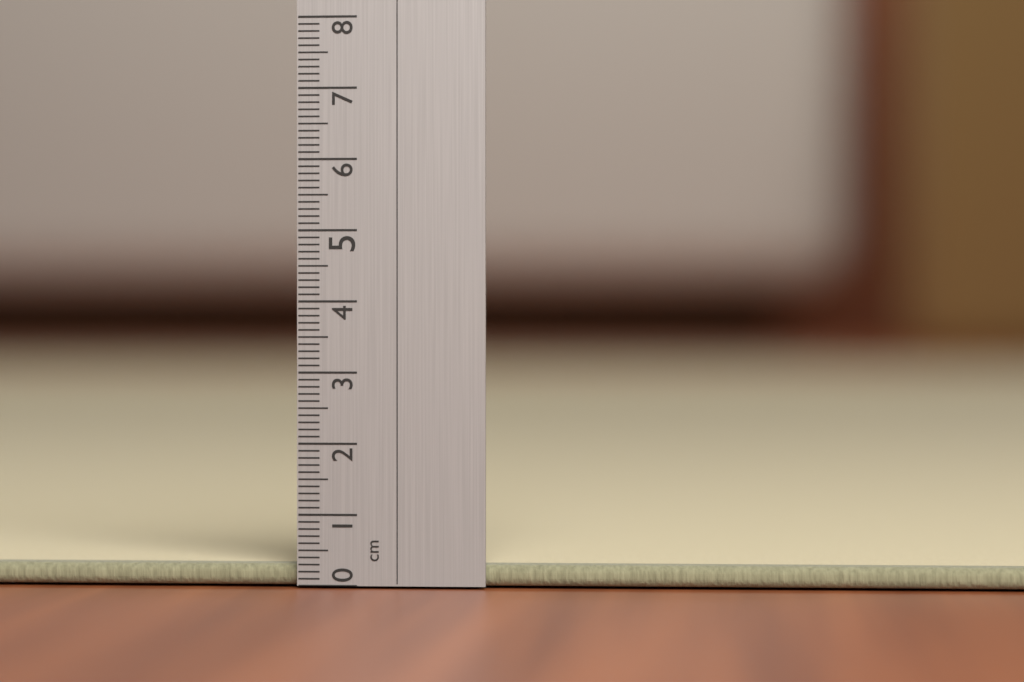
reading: 0.3 cm
